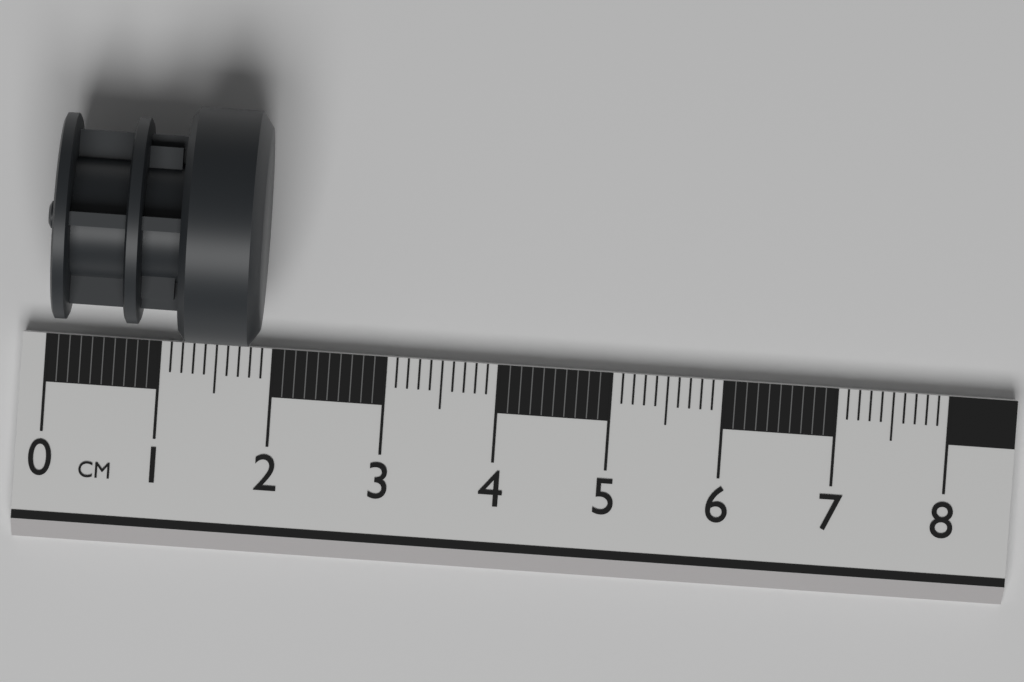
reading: 1.9 cm
